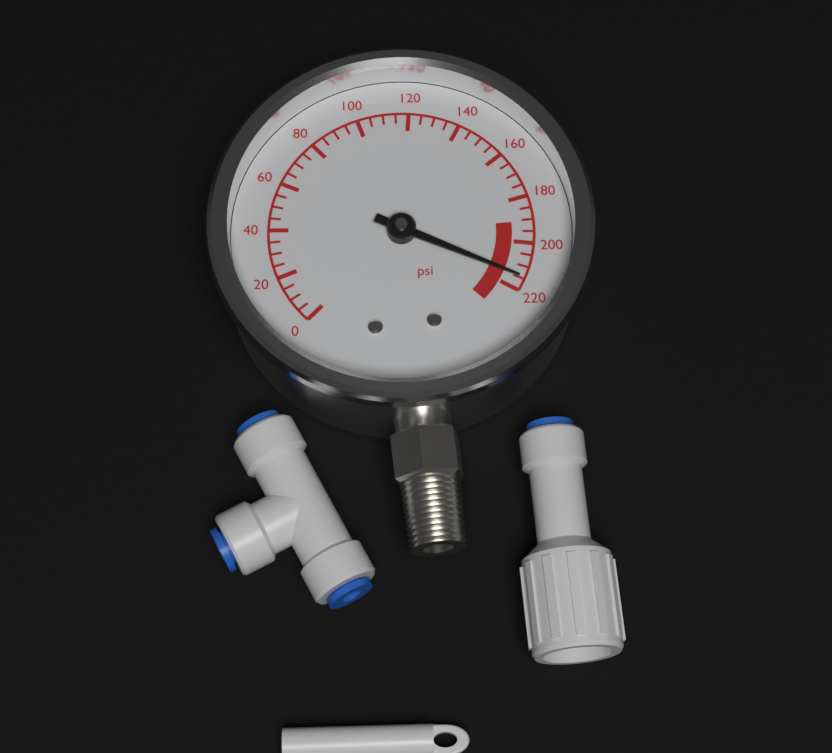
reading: 215 psi
